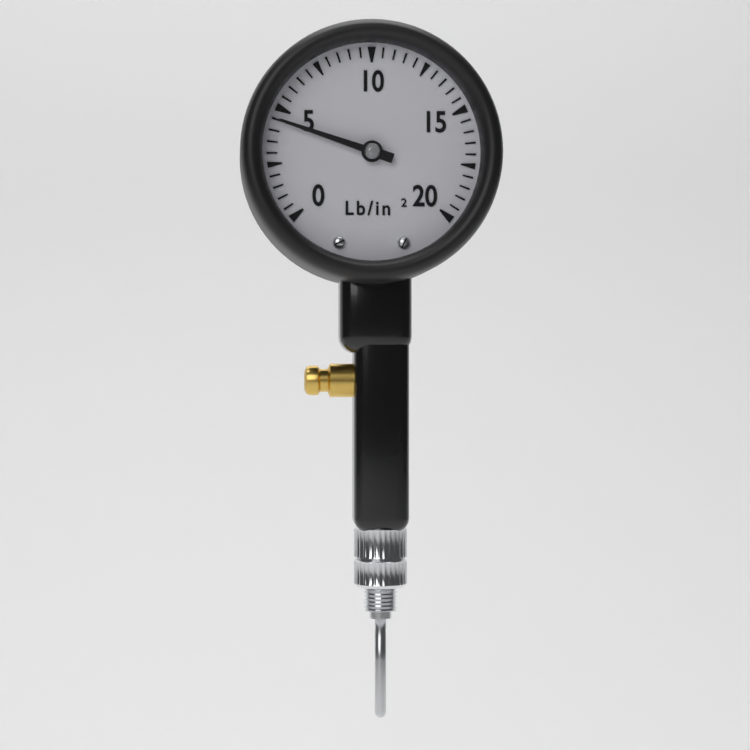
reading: 4.5 lb/in²
